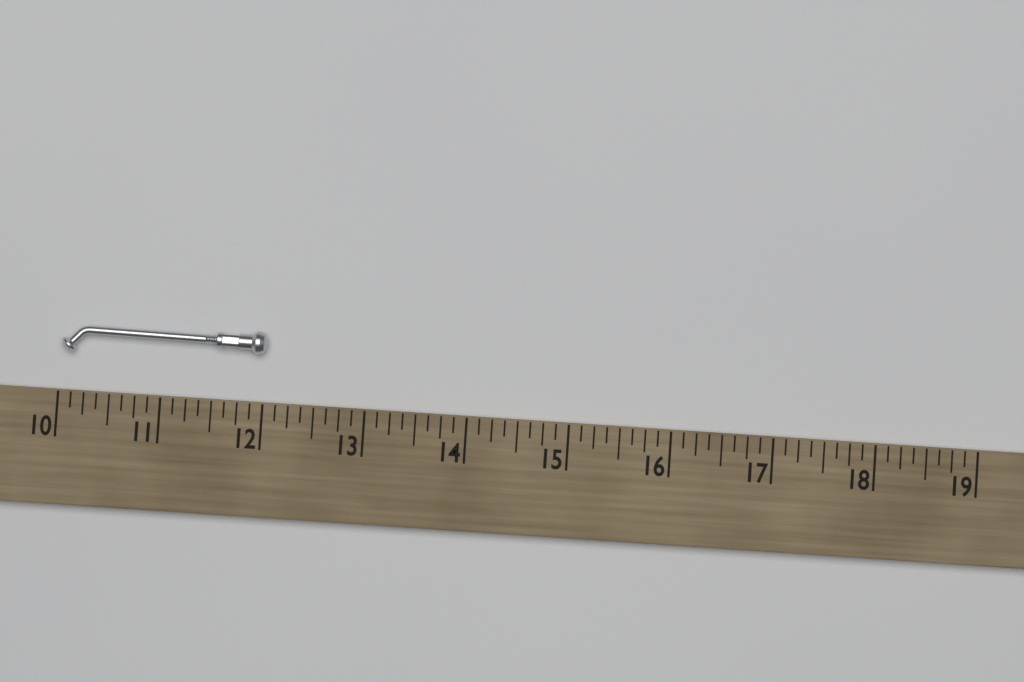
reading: 12.000 (no unit)
